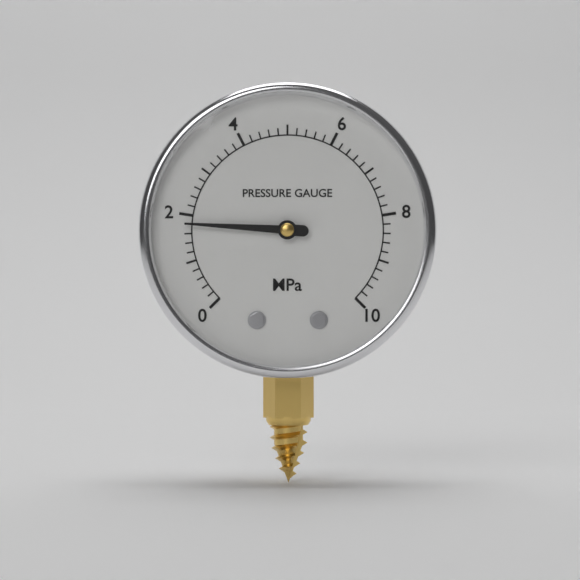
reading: 1.8 MPa
